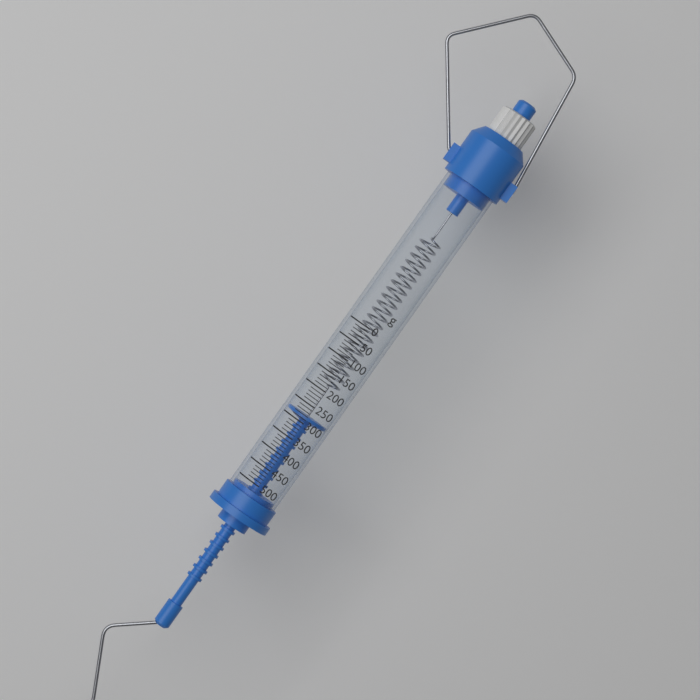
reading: 280 g
